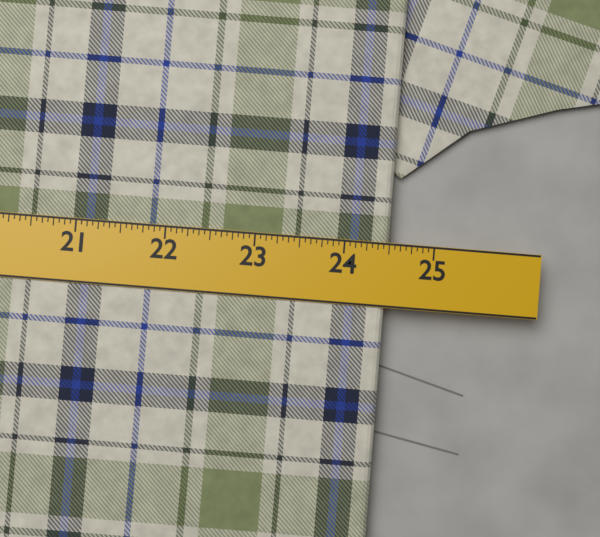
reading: 24.5000 in
